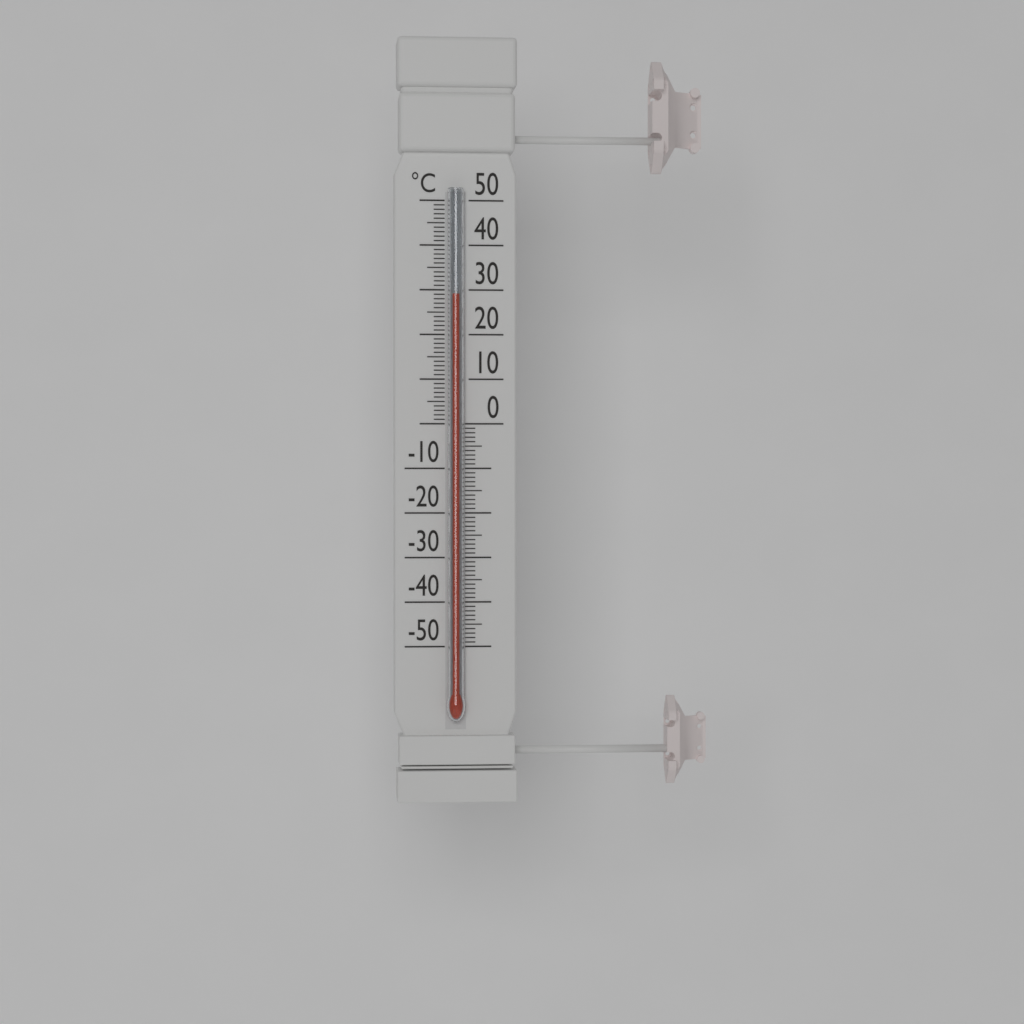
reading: 29 °C
